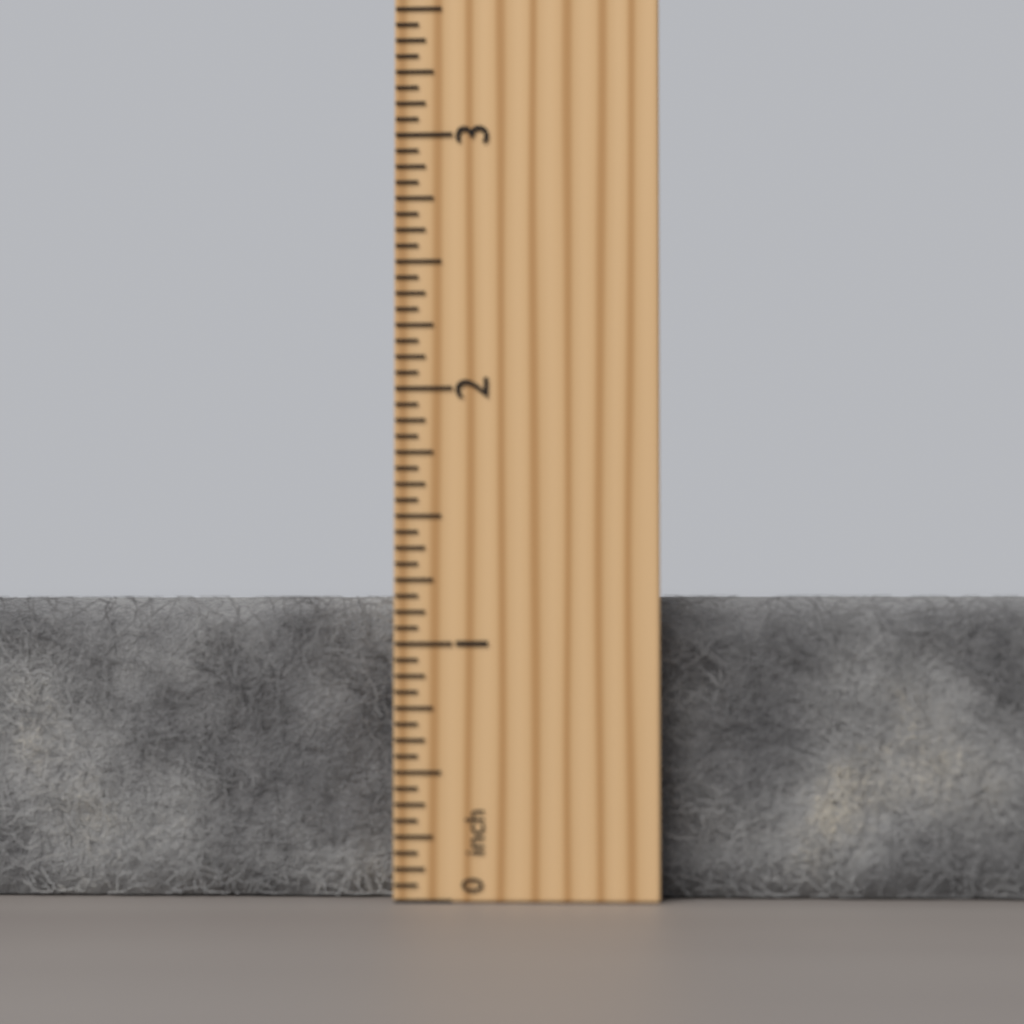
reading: 1.1875 inch
